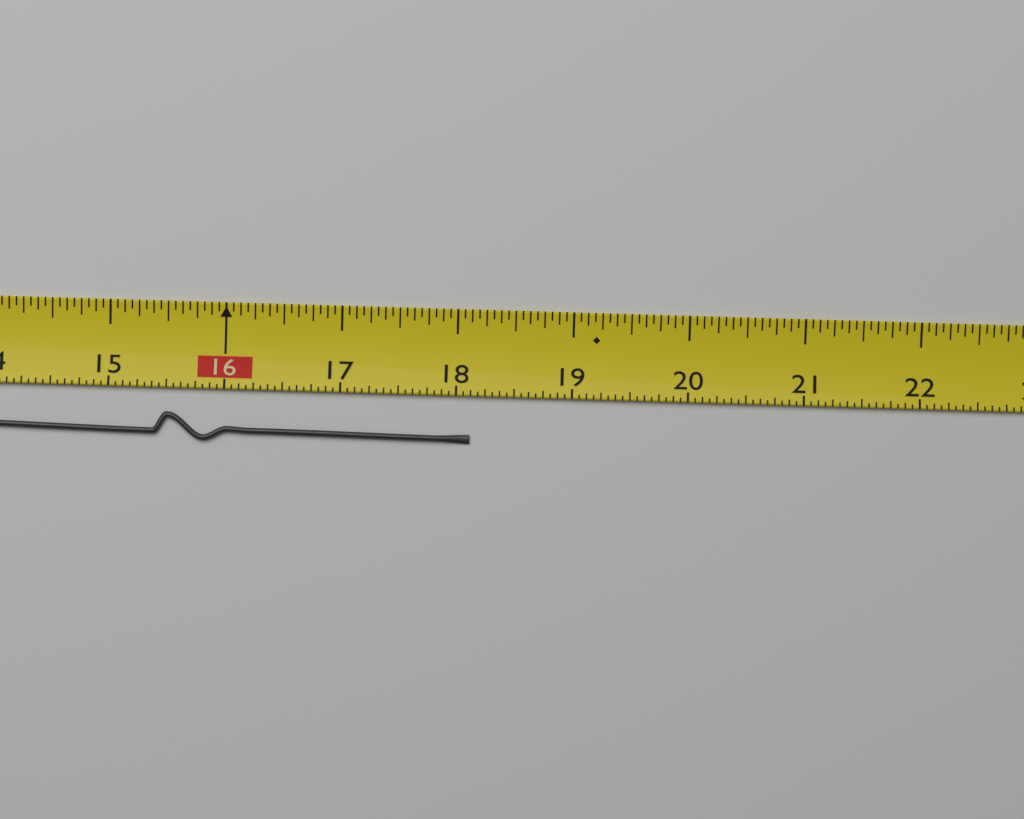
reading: 18.1250 (no unit)
